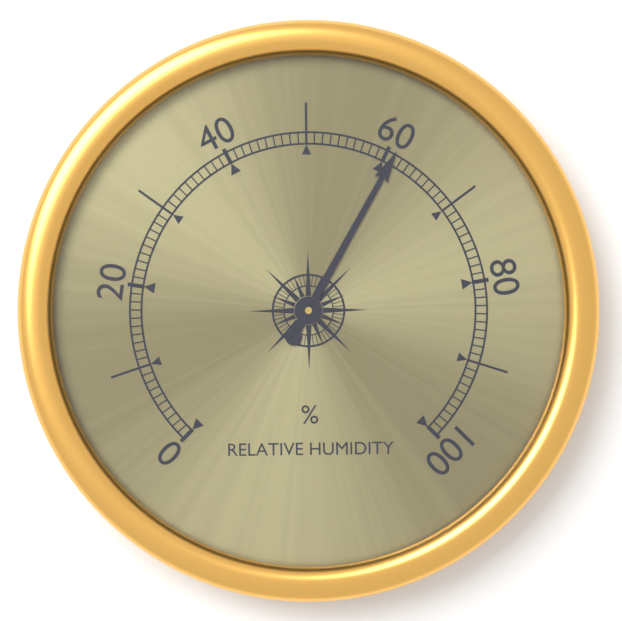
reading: 61 %
